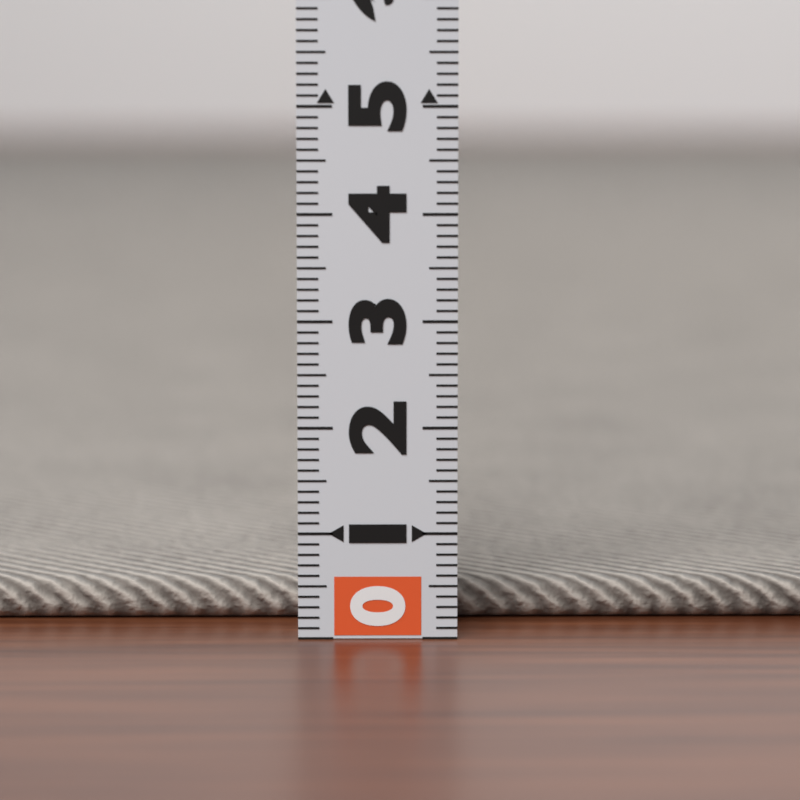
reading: 0.4 (no unit)
